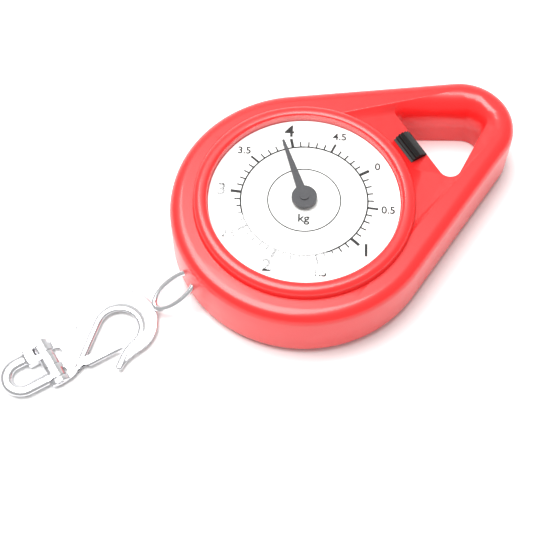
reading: 3.9 kg
